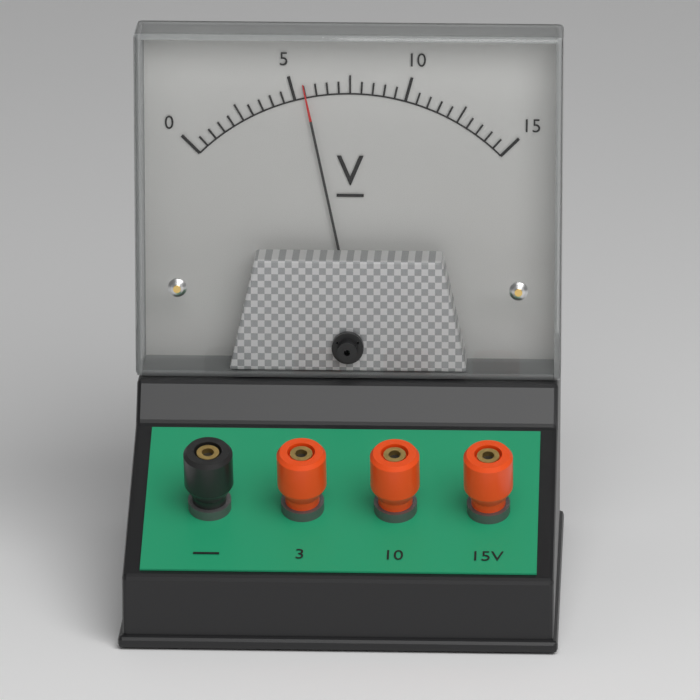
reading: 5.5 V
